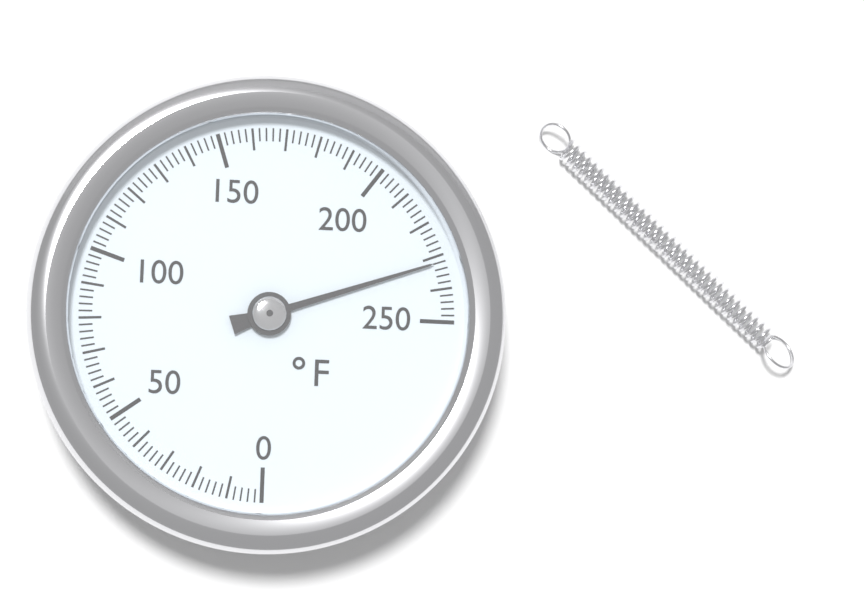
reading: 232 °F
